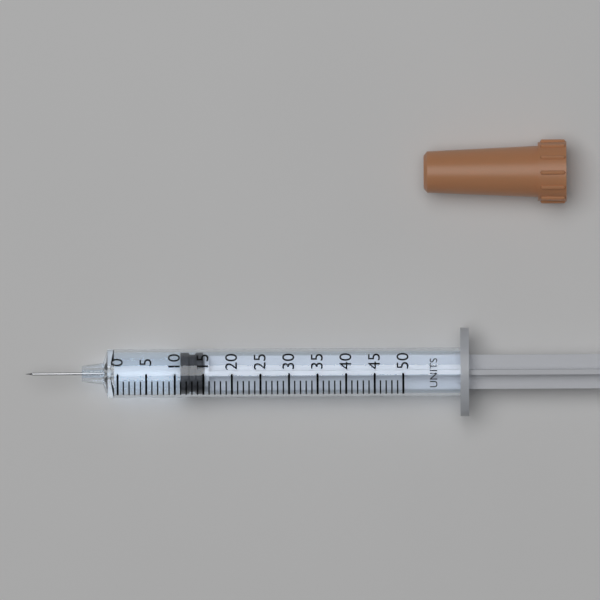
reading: 11 units
